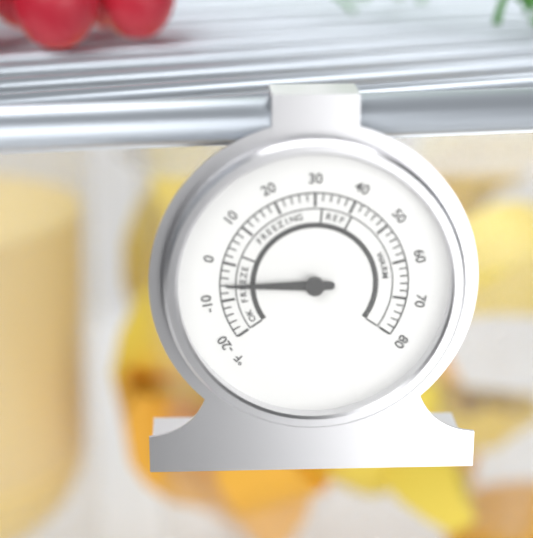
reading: -6 °F
